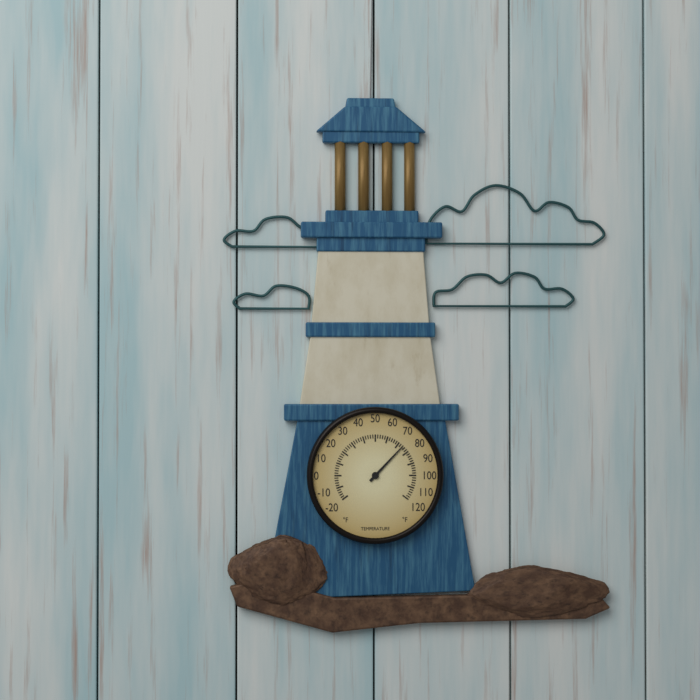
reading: 74 °F
